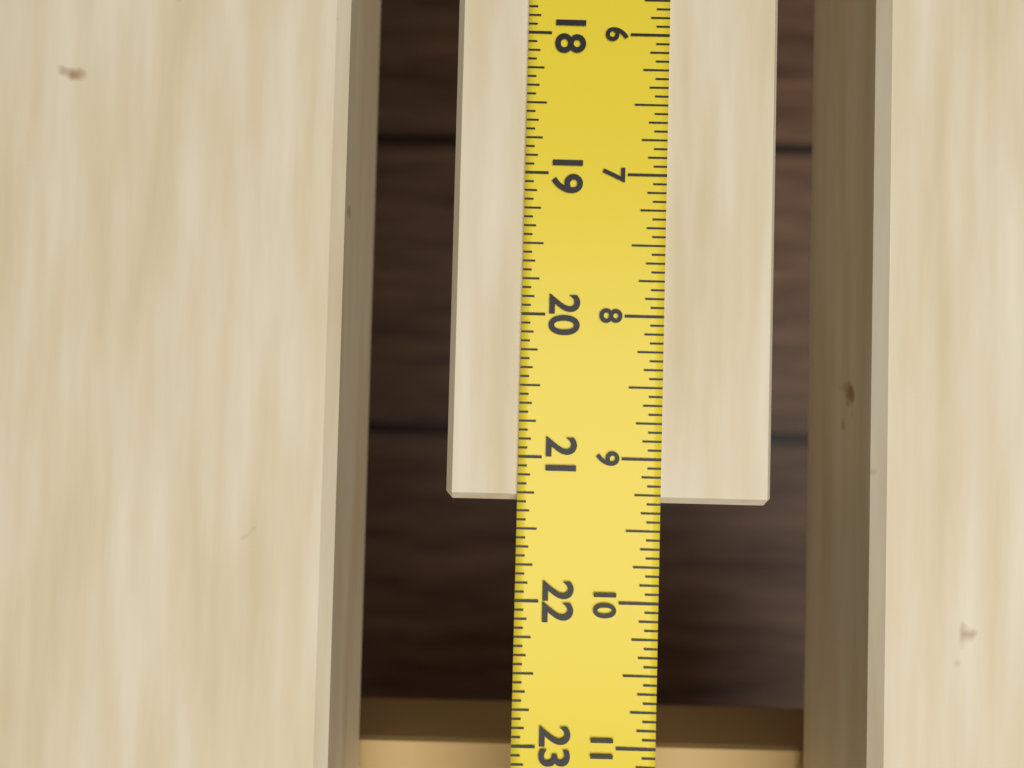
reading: 21.3125 in
